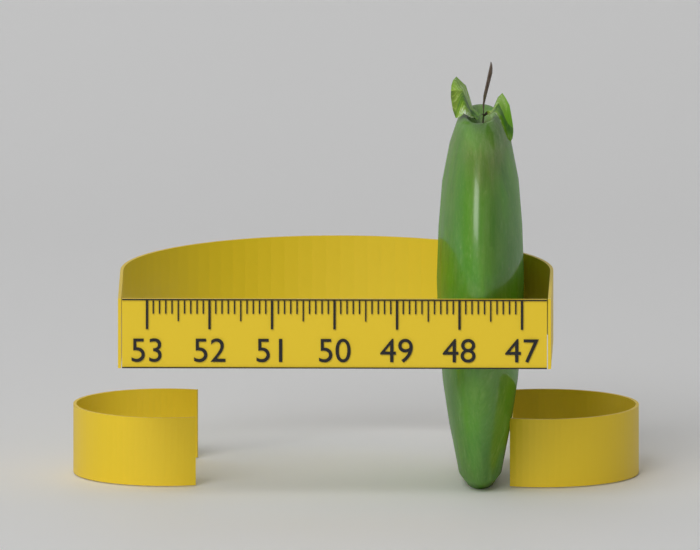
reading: 48.4 (no unit)
